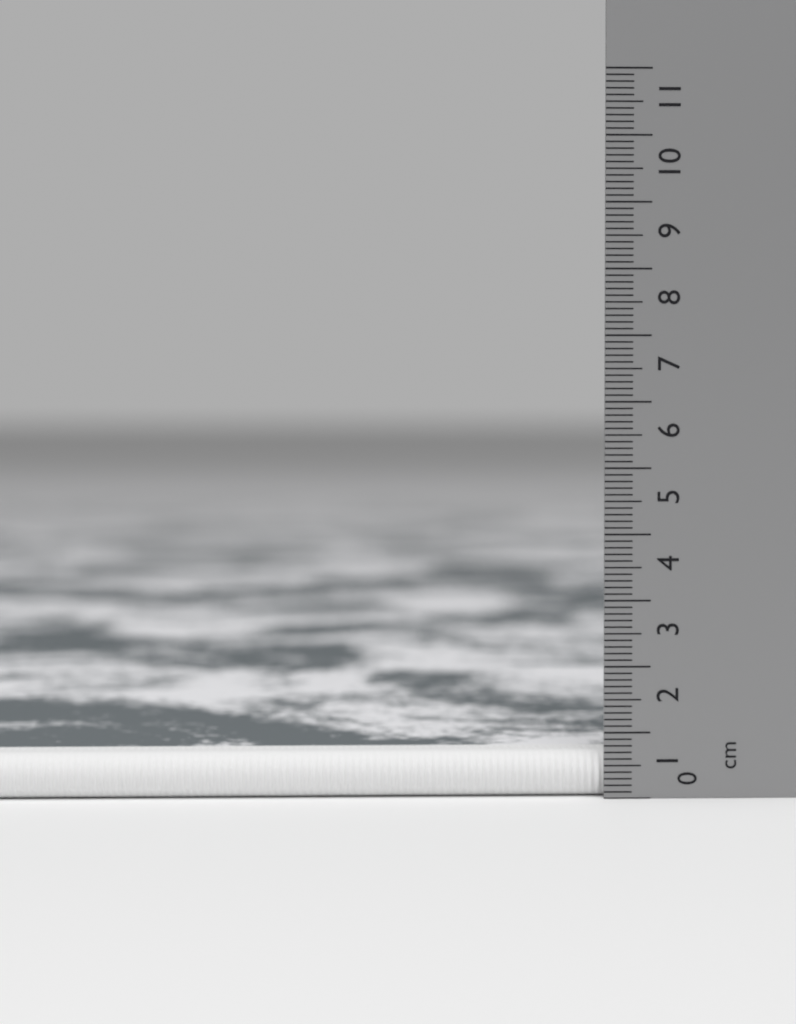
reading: 0.7 cm
